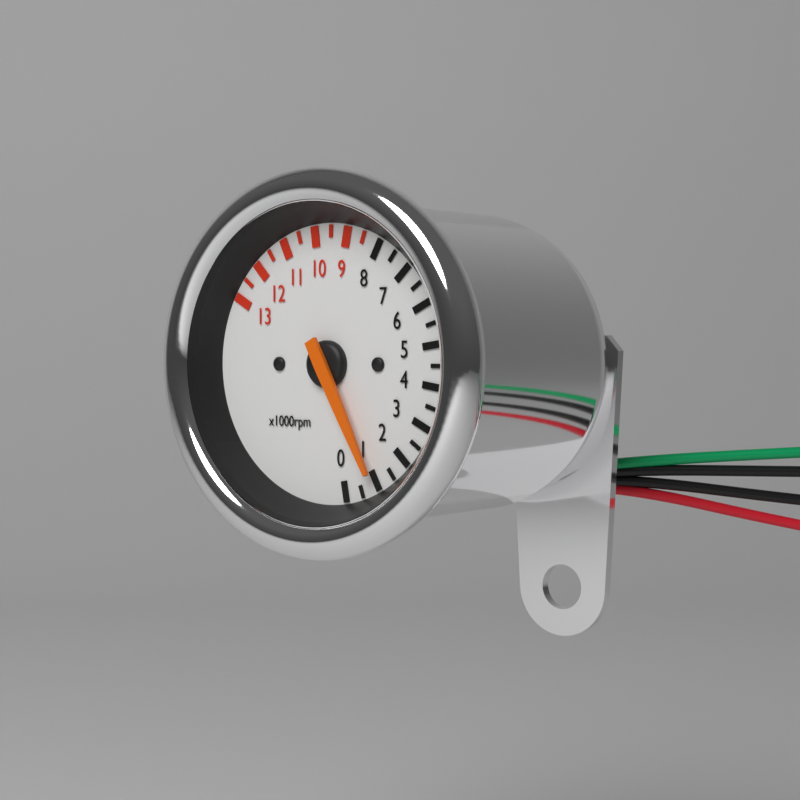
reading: 1000 rpm
